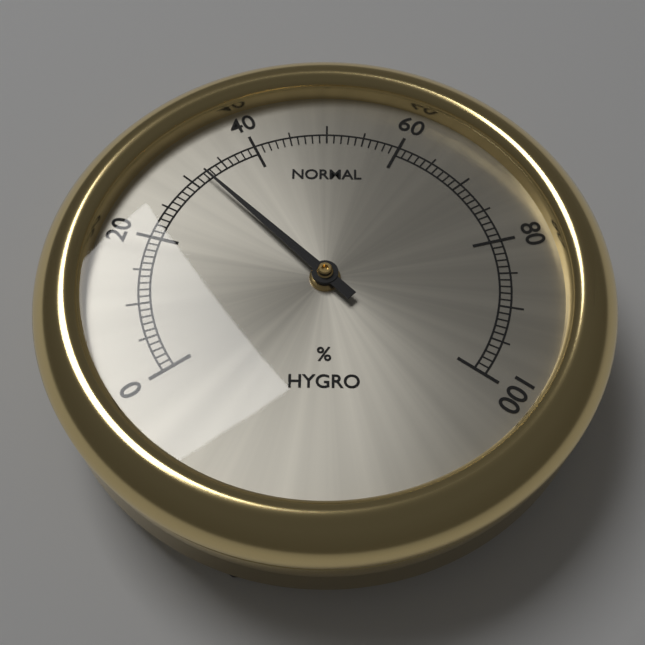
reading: 32 %
